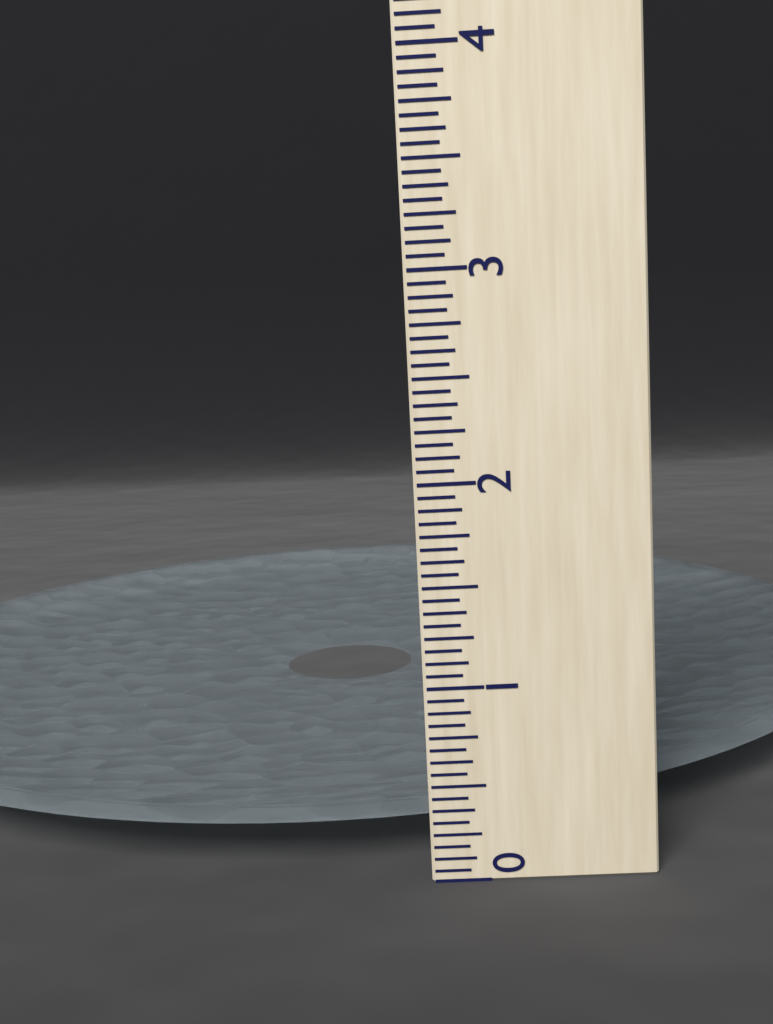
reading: 0.3125 (no unit)
